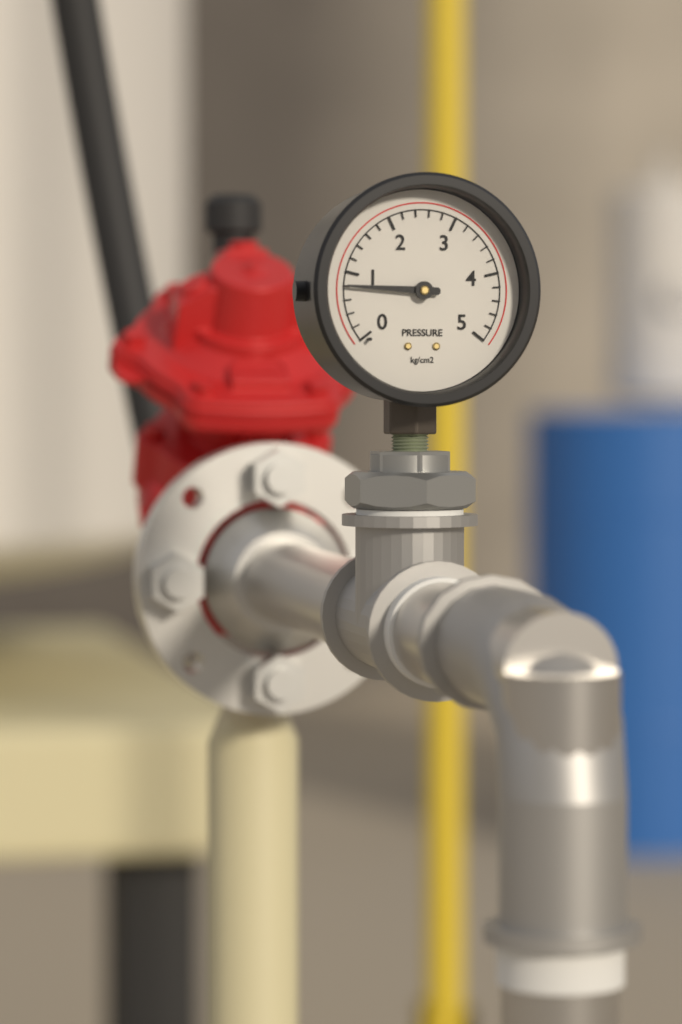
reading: 0.8 kg/cm2
